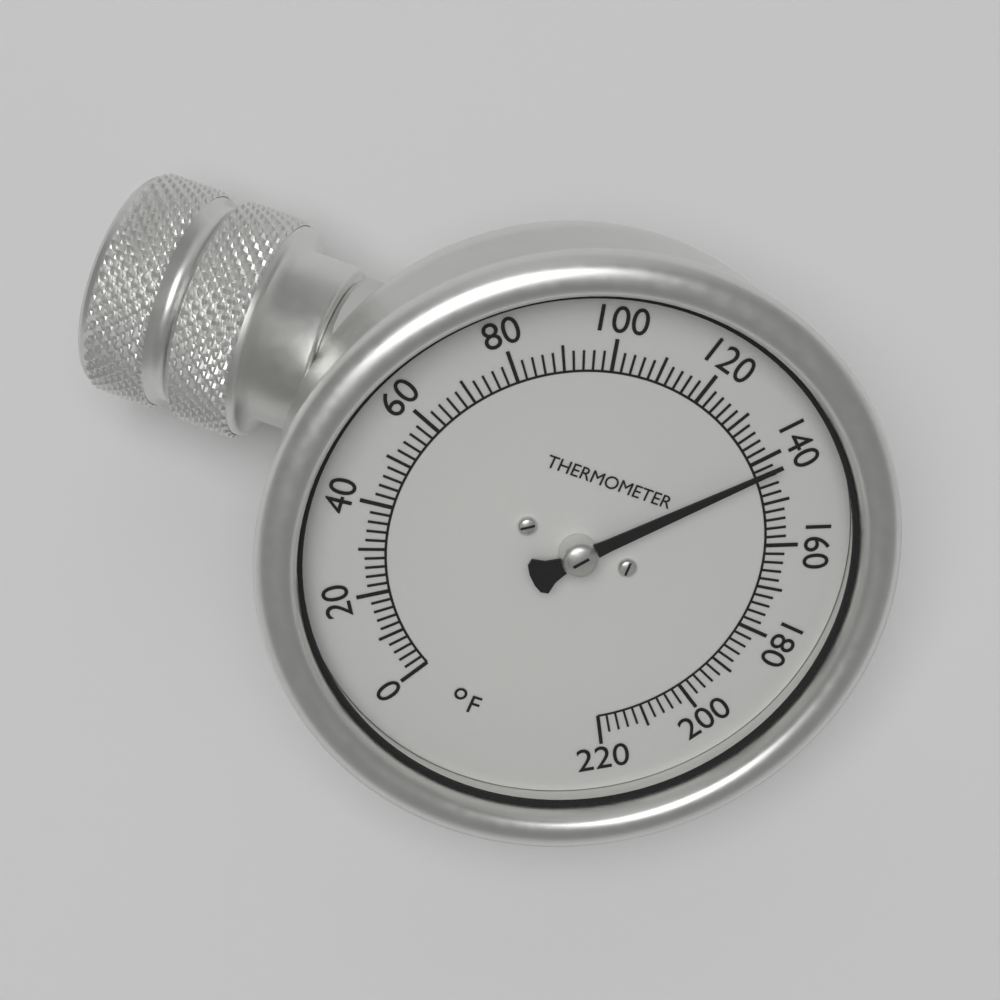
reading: 142 °F
